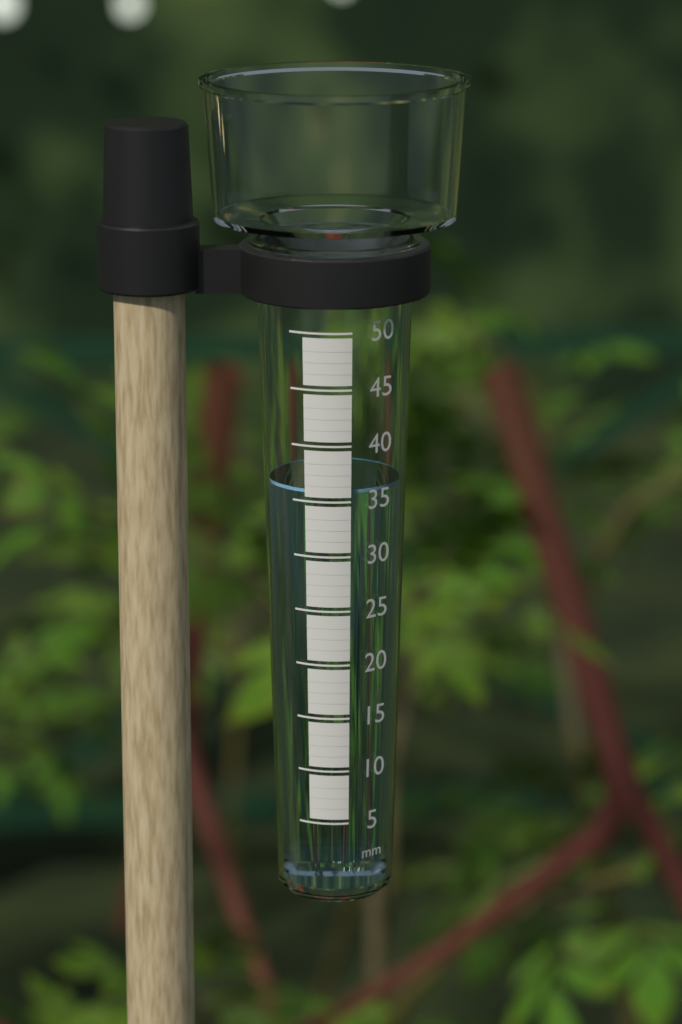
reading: 36 mm
